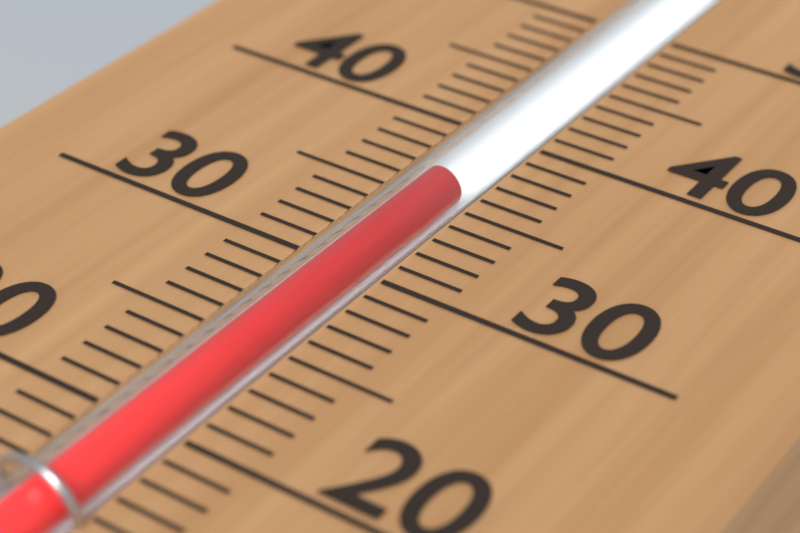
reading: 36 (no unit)
